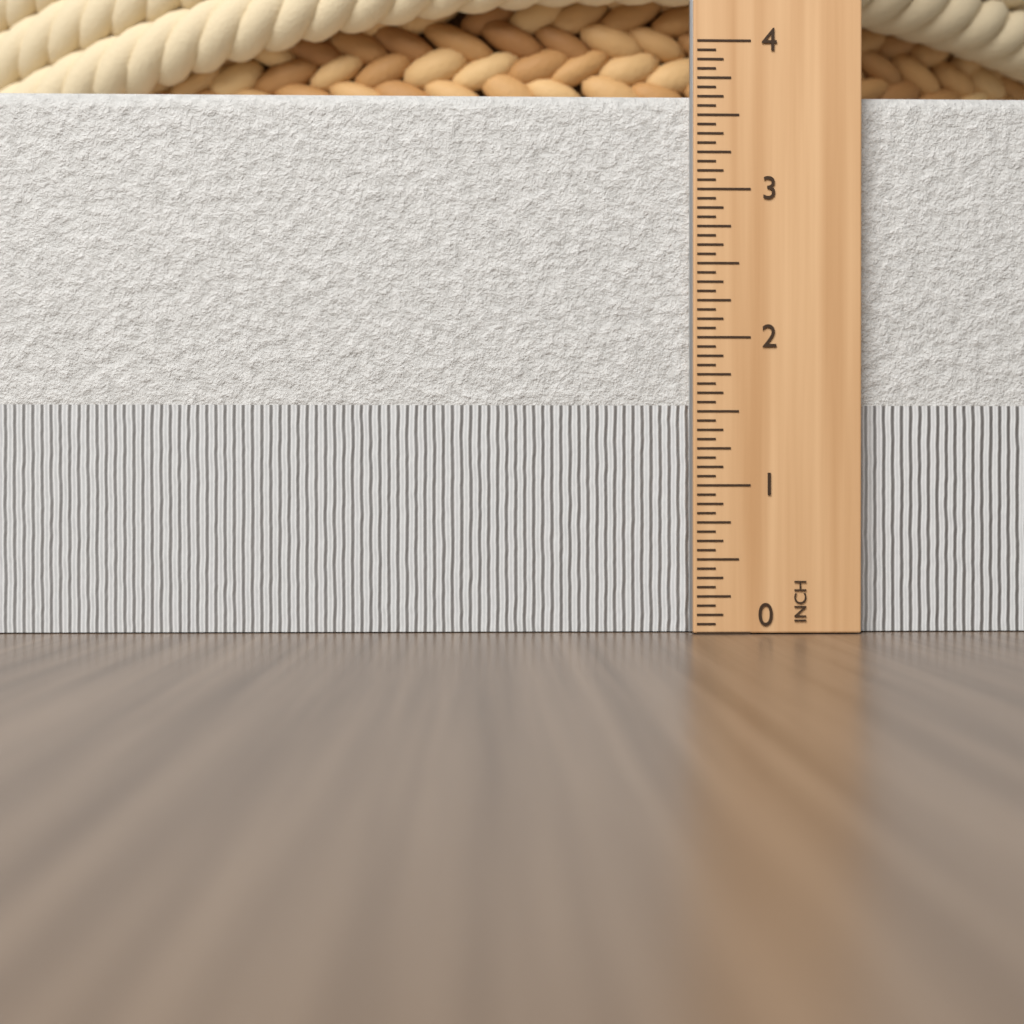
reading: 3.6875 in
